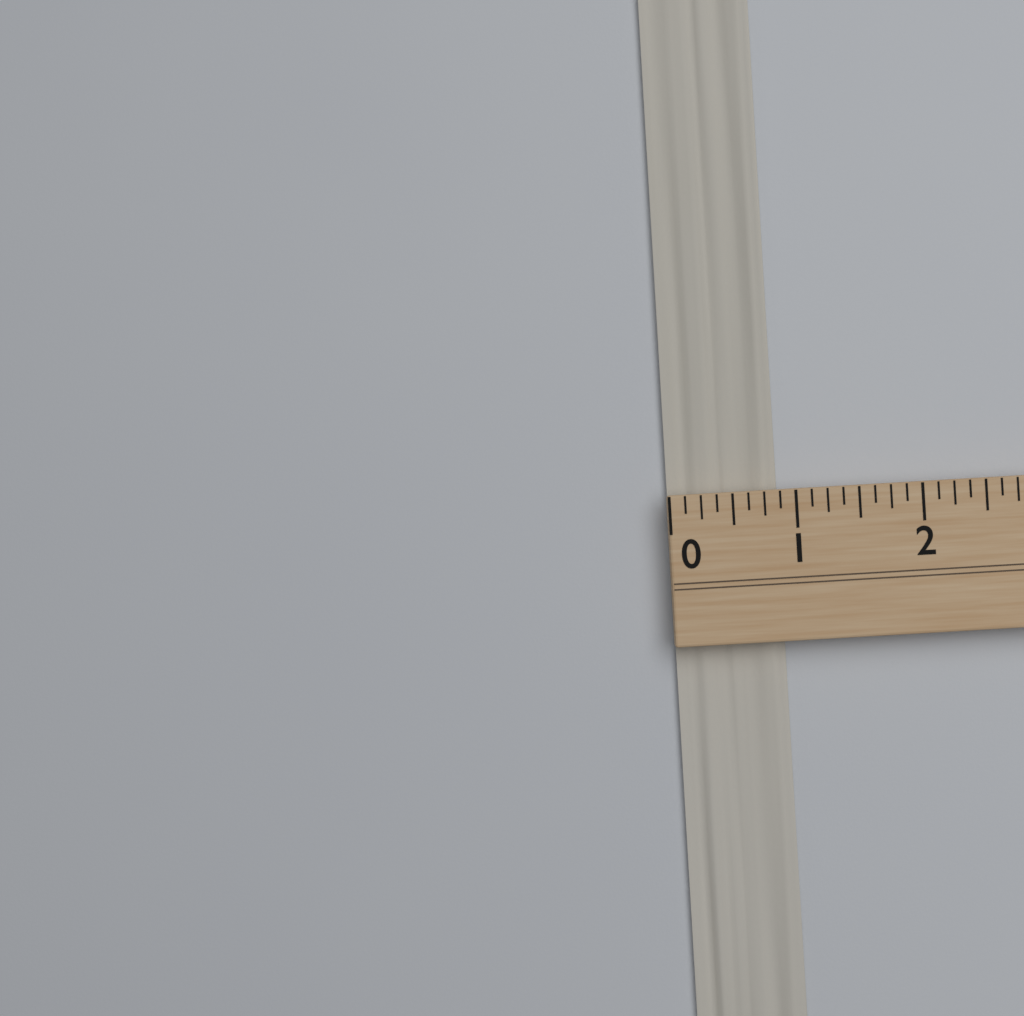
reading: 0.875 (no unit)
